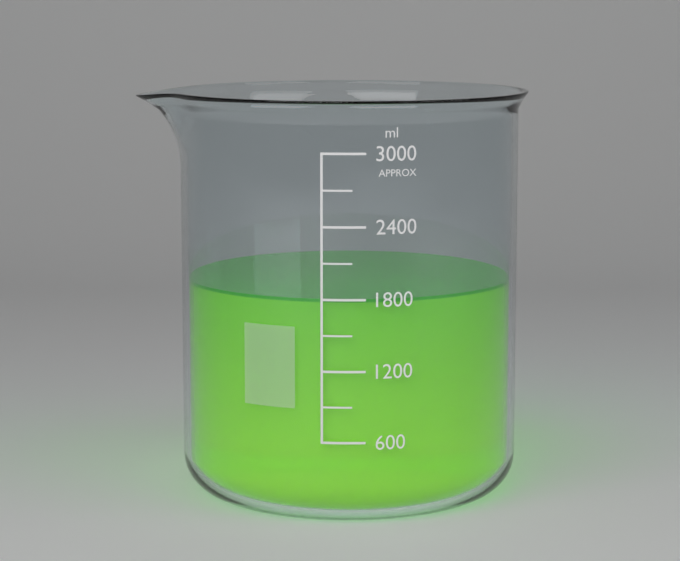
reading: 1800 ml
